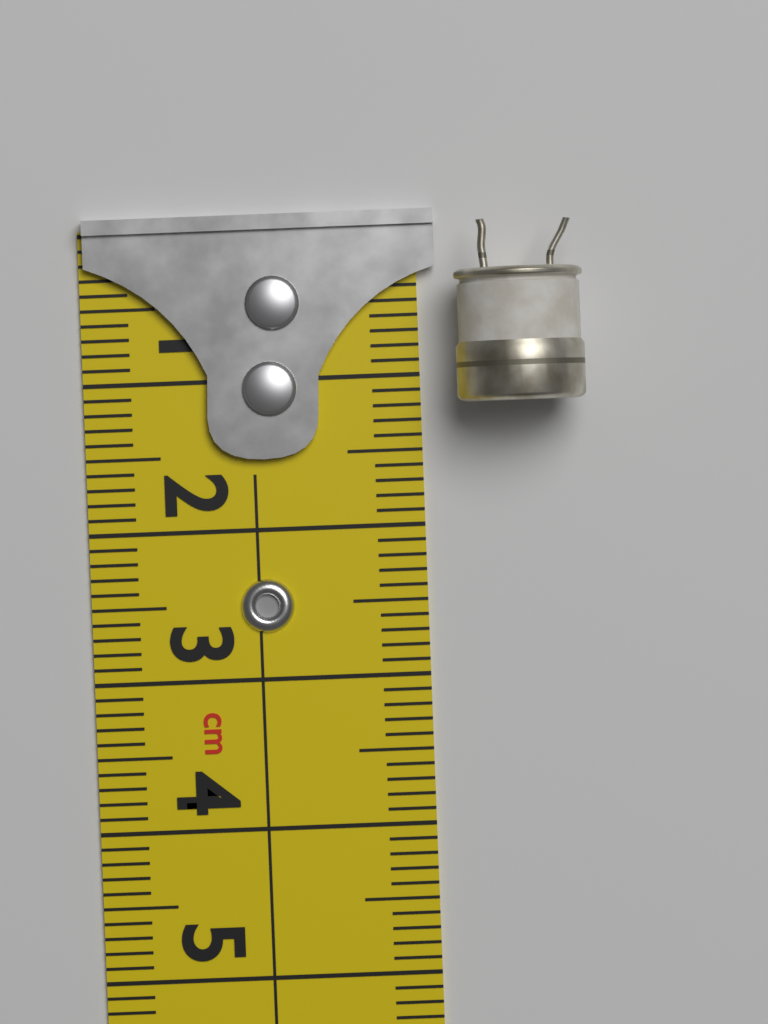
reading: 1.2 cm
